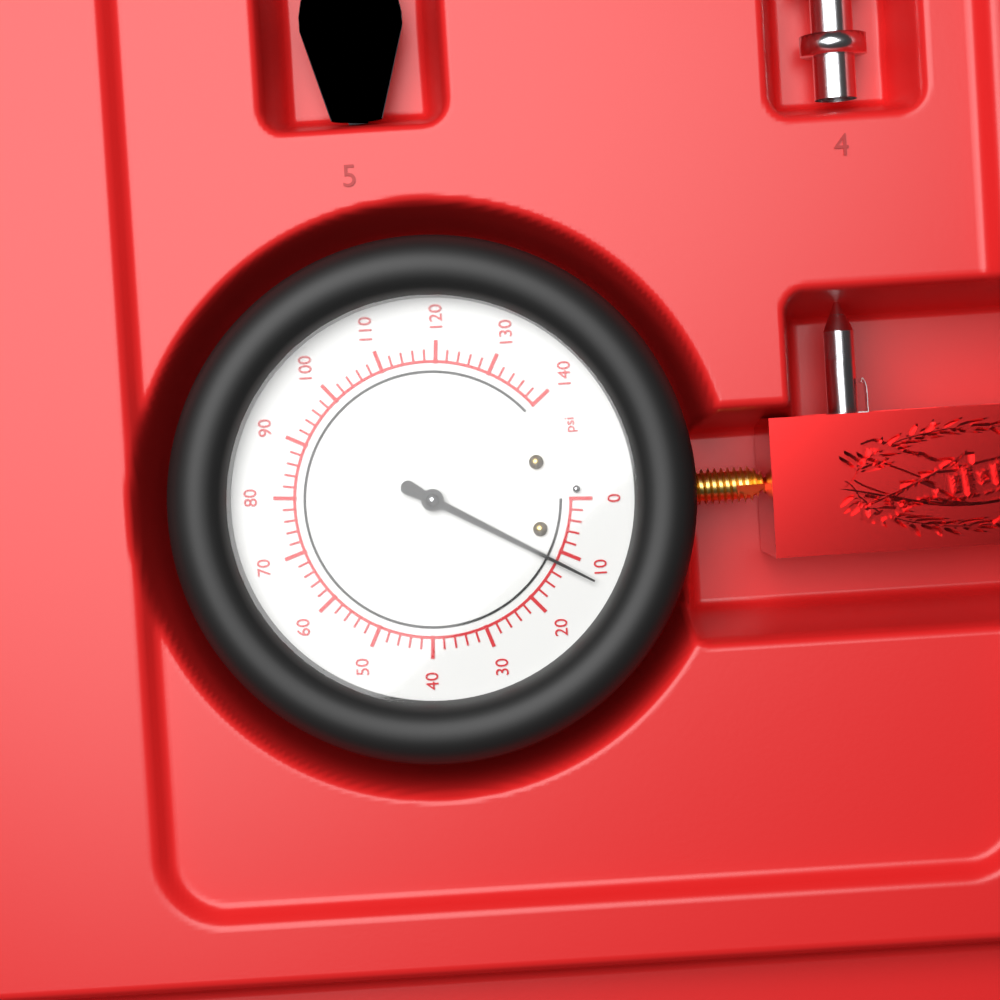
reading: 12 psi
